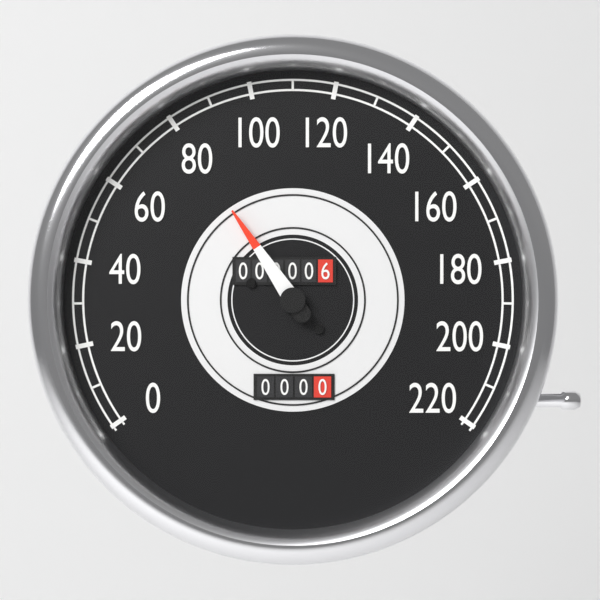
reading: 80 (no unit)
